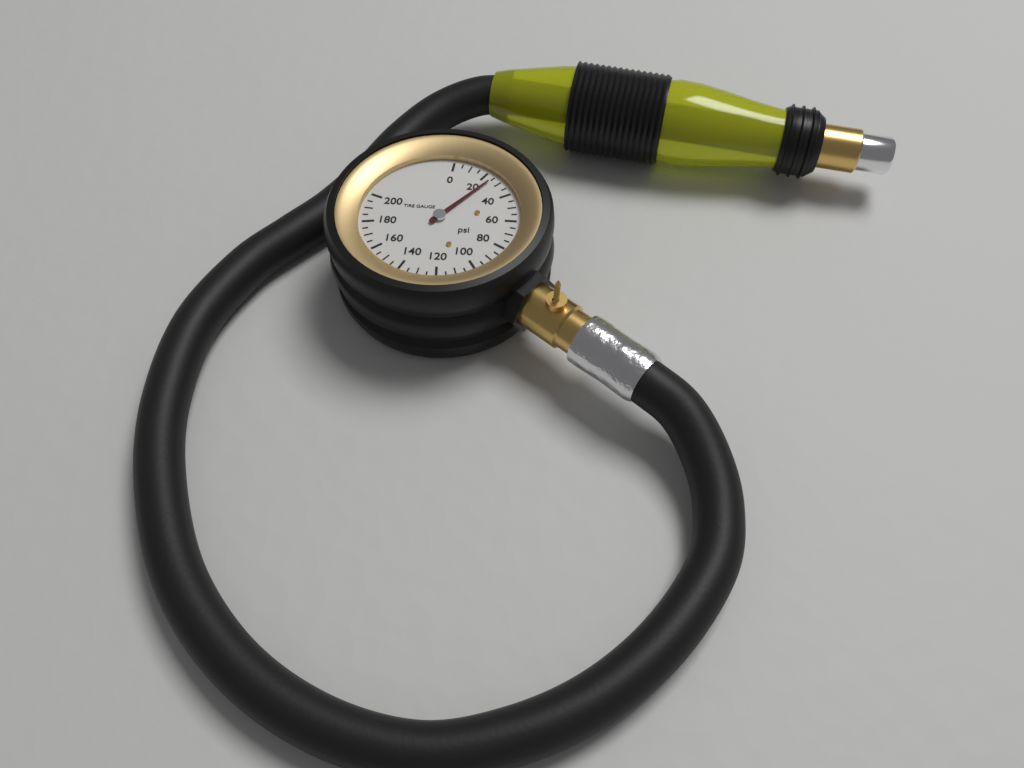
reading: 25 psi
